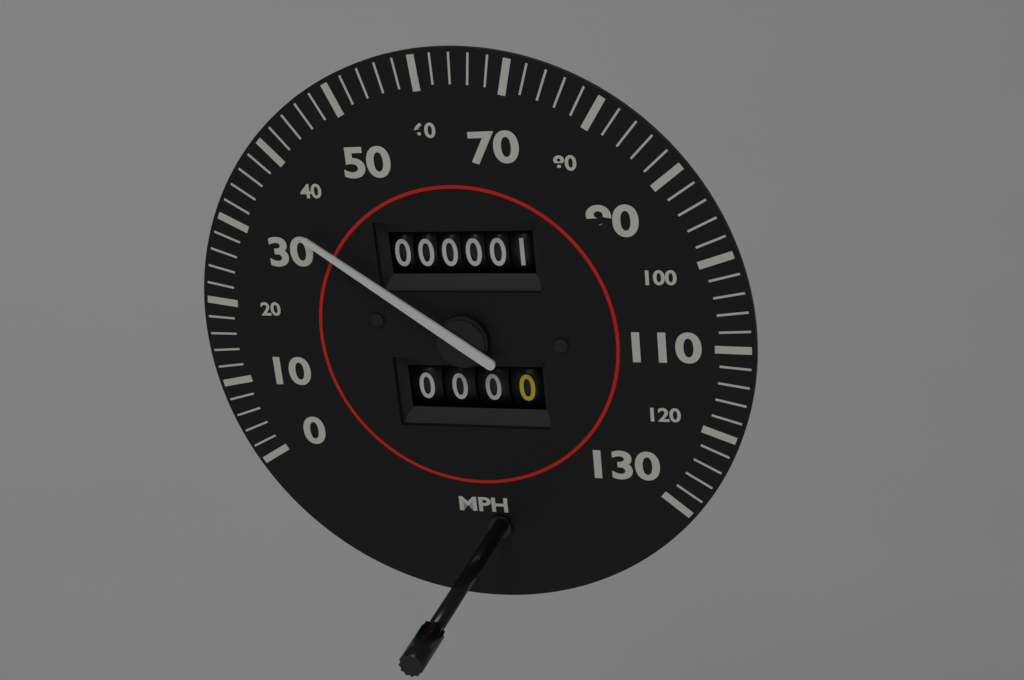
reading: 34 mph
